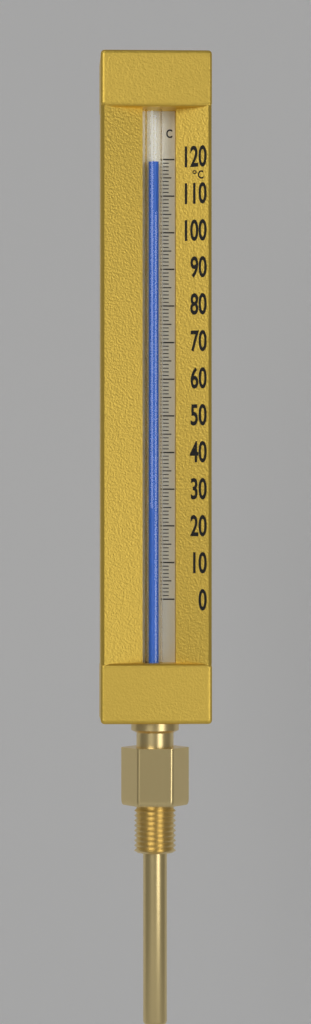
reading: 119 °C
